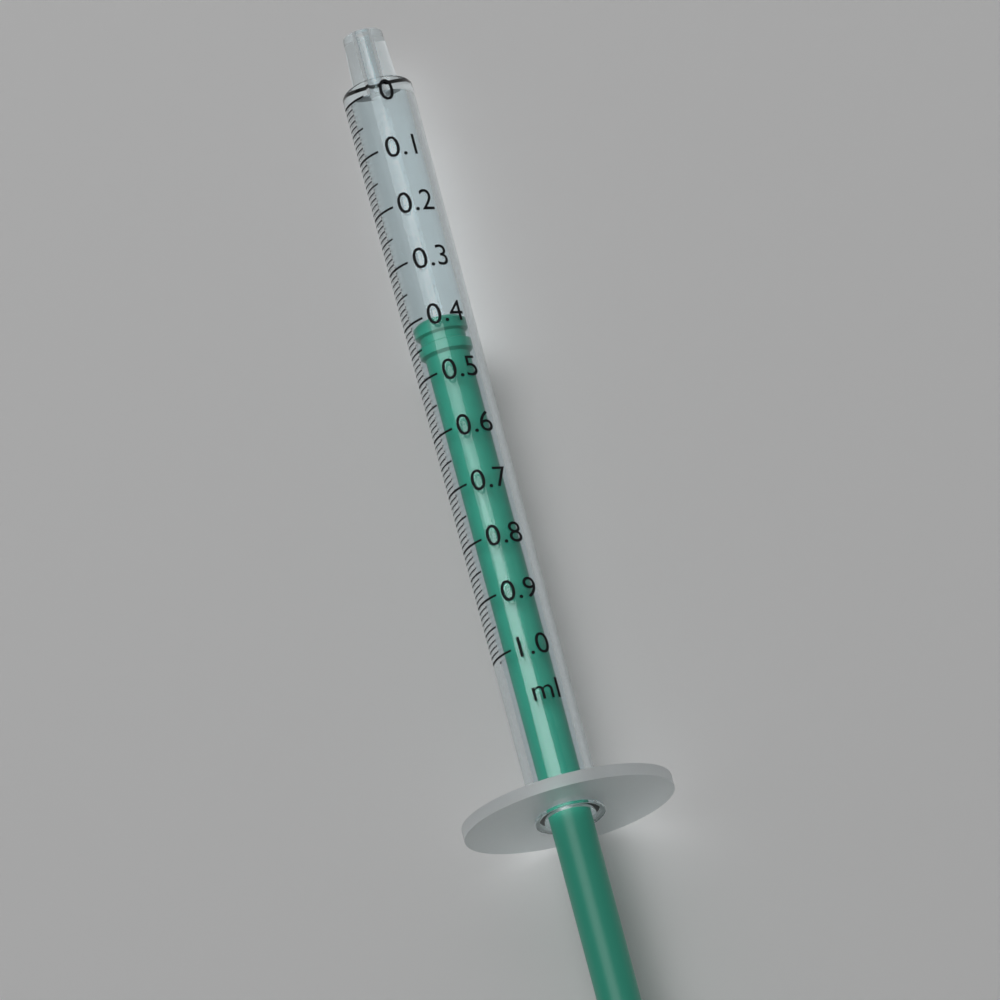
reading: 0.40 ml
